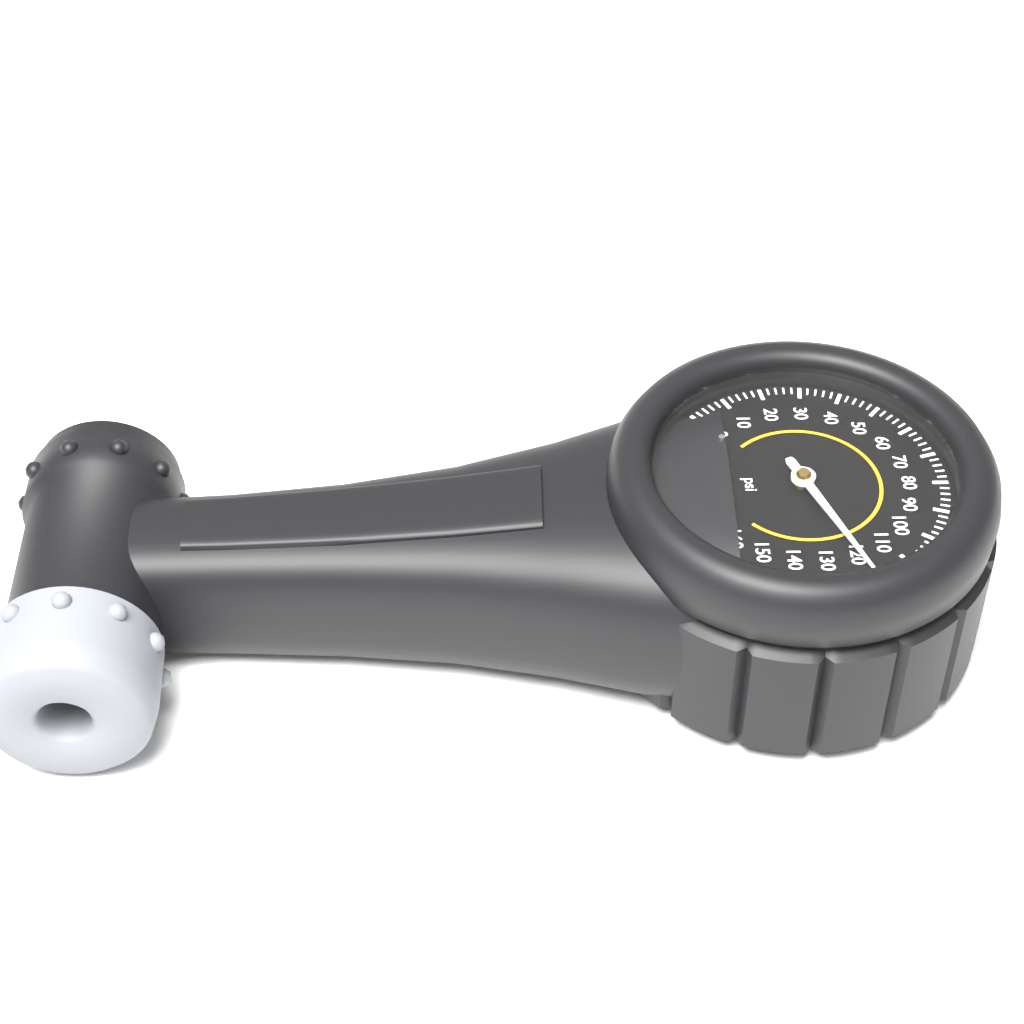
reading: 120 psi
